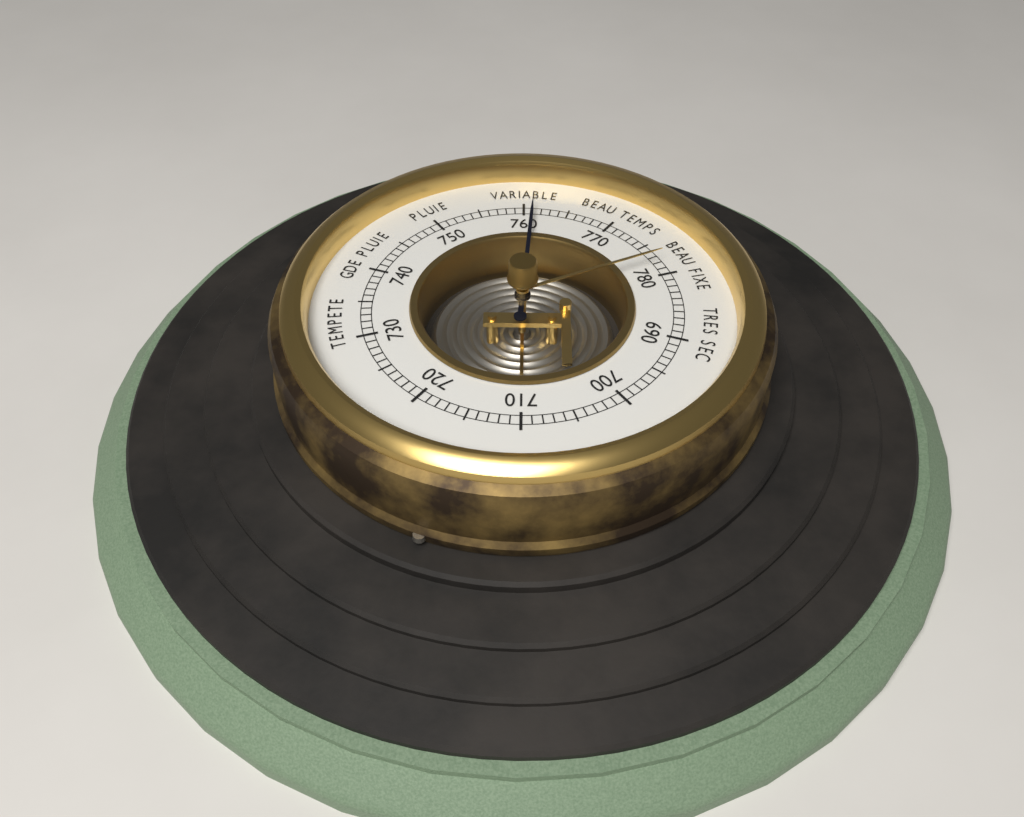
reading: 761 (no unit)
